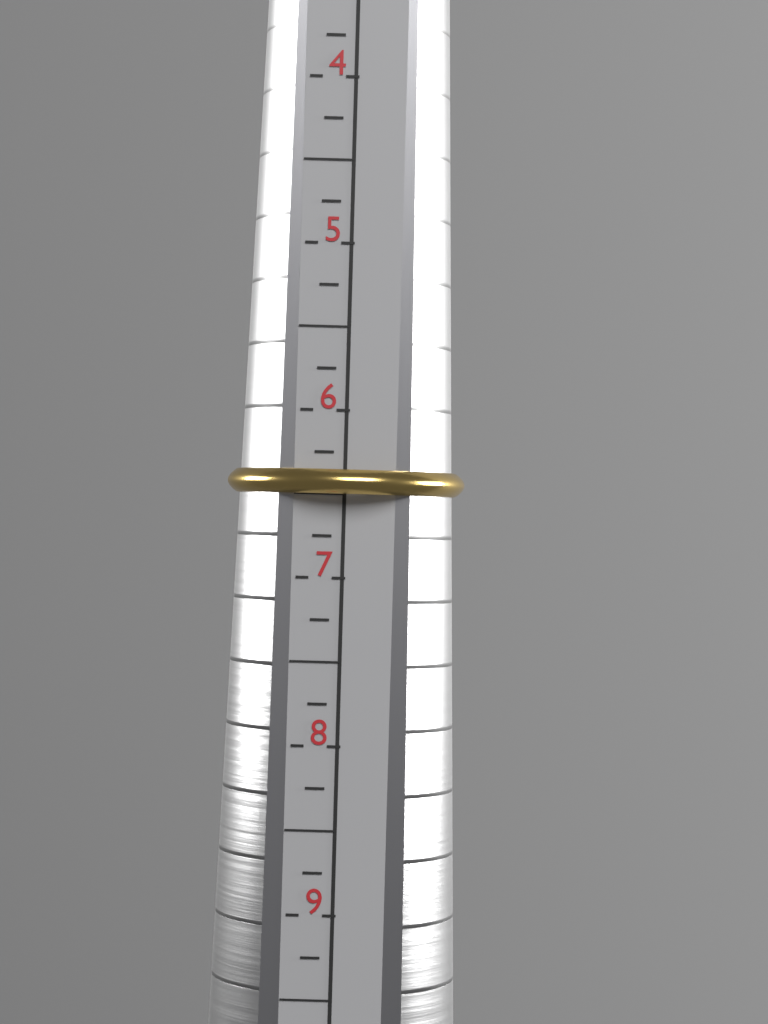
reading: 6.50 (no unit)
